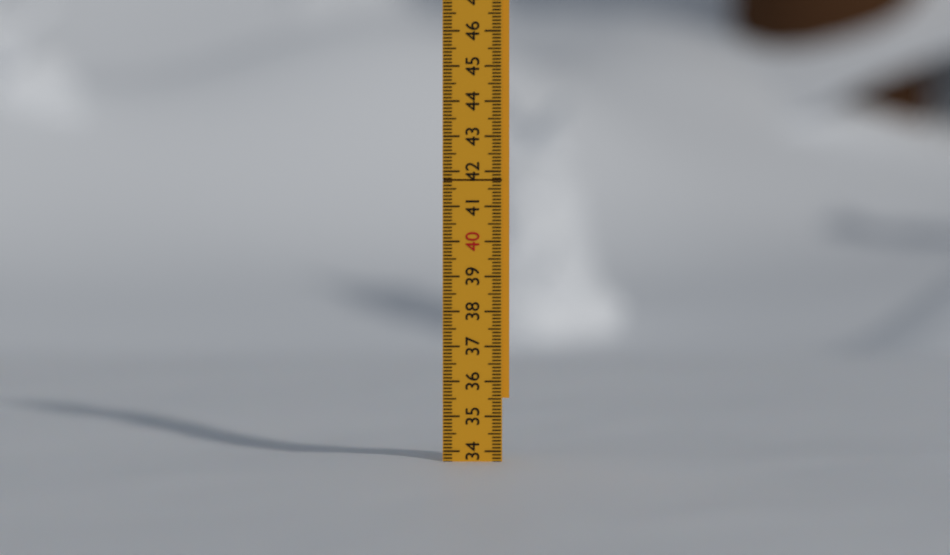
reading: 33.7 (no unit)
